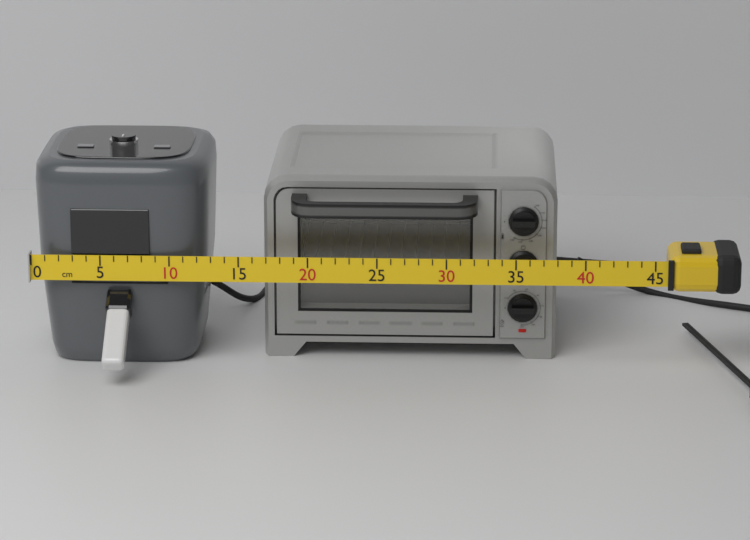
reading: 38 cm
